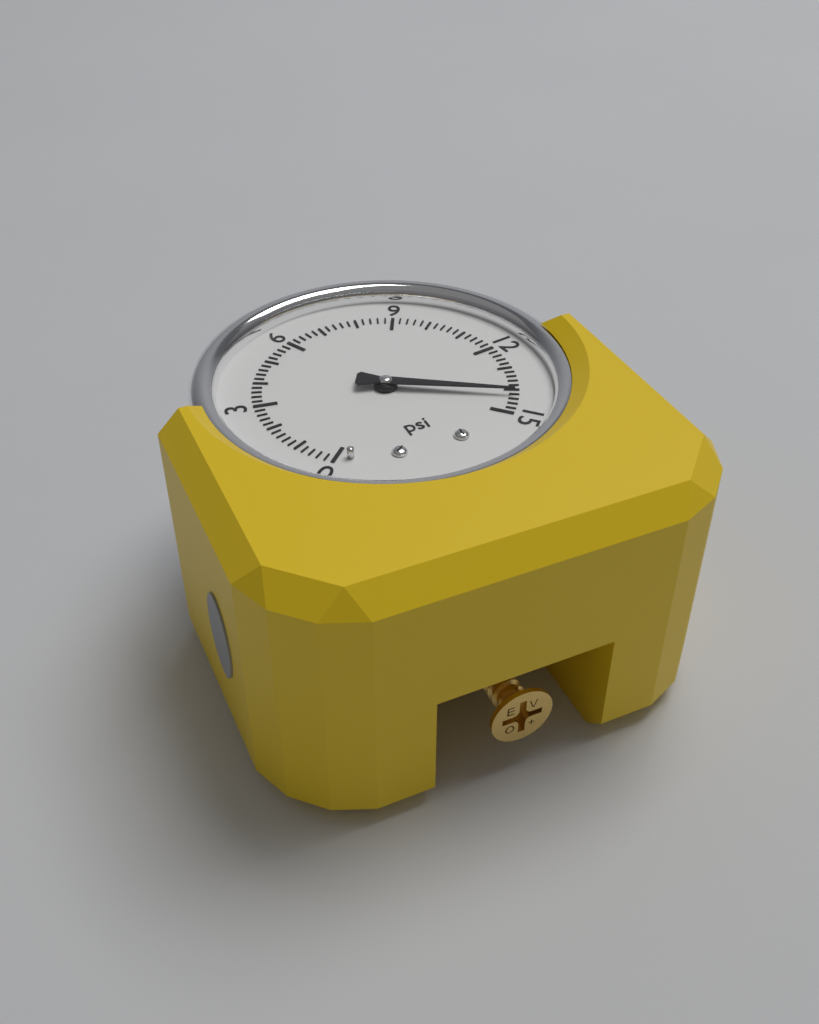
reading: 14.2 psi
